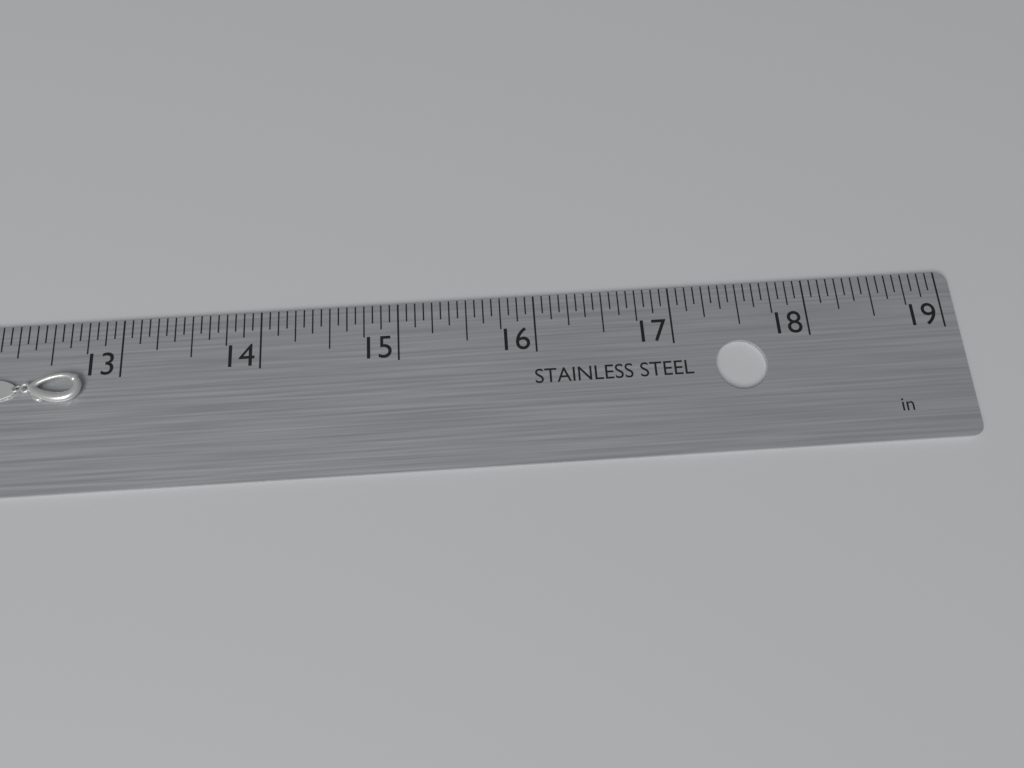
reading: 12.7500 in
